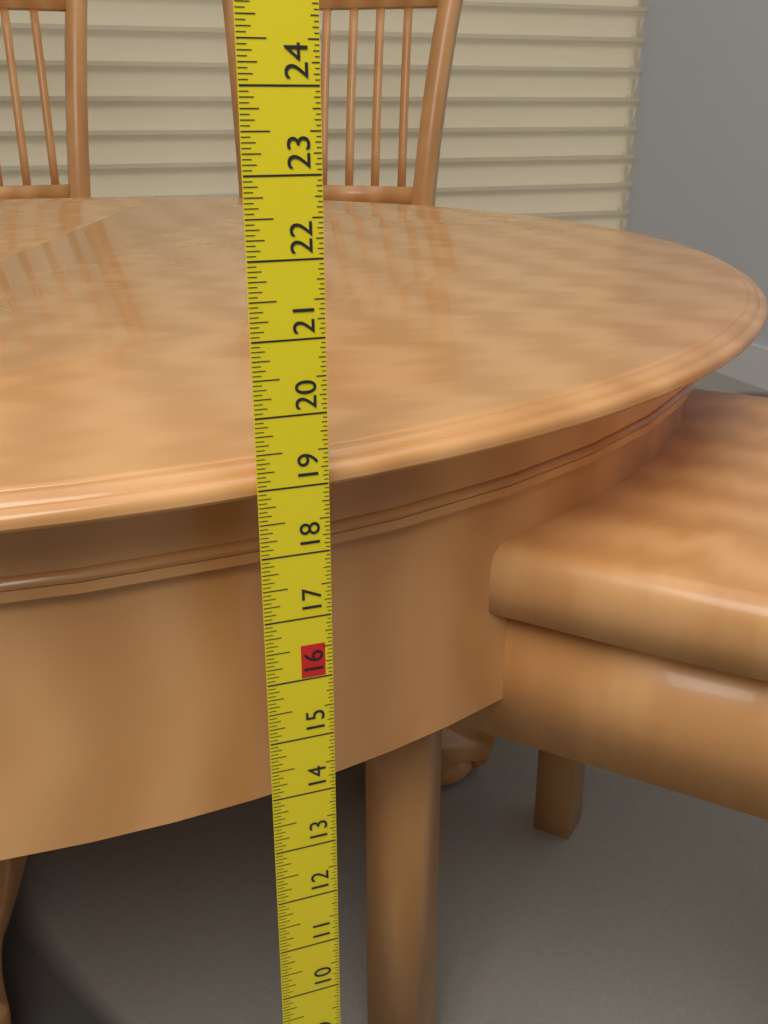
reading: 19.2500 in
